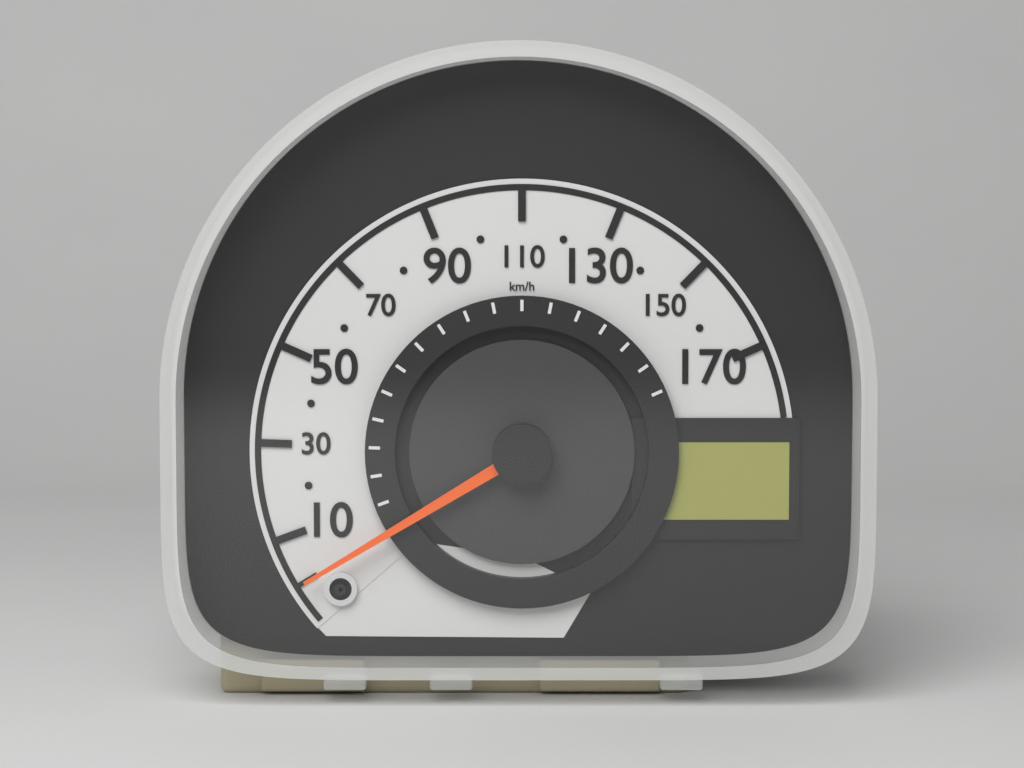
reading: 0 km/h
